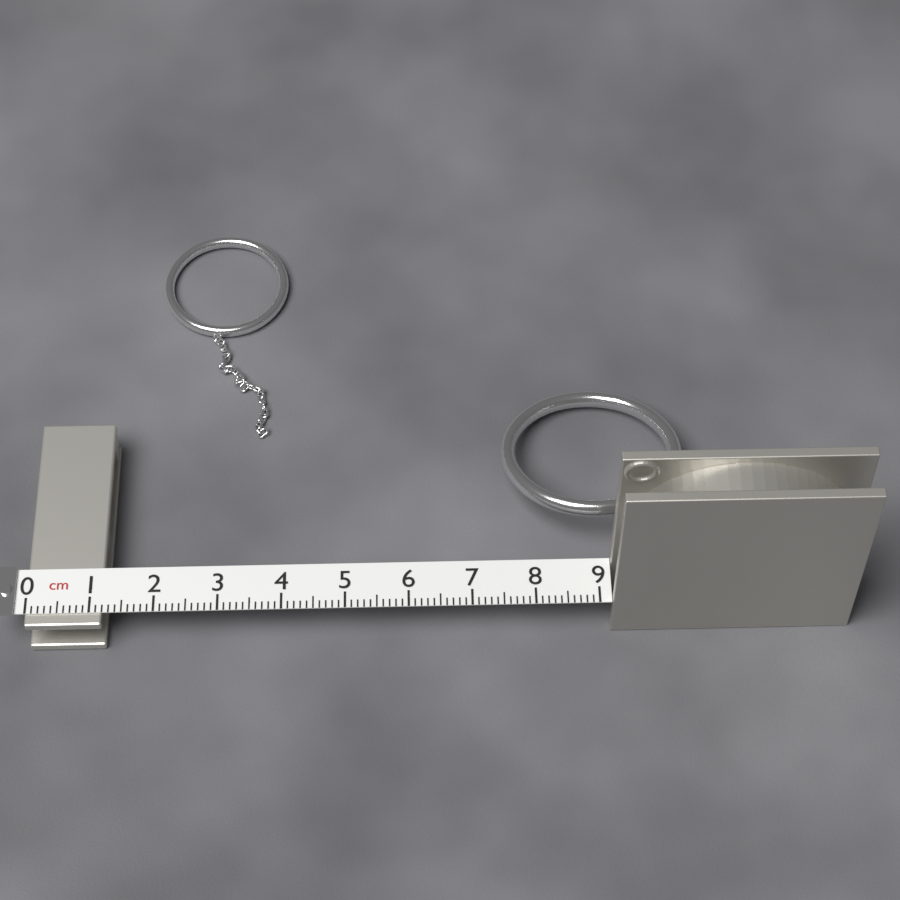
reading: 1.2 cm
